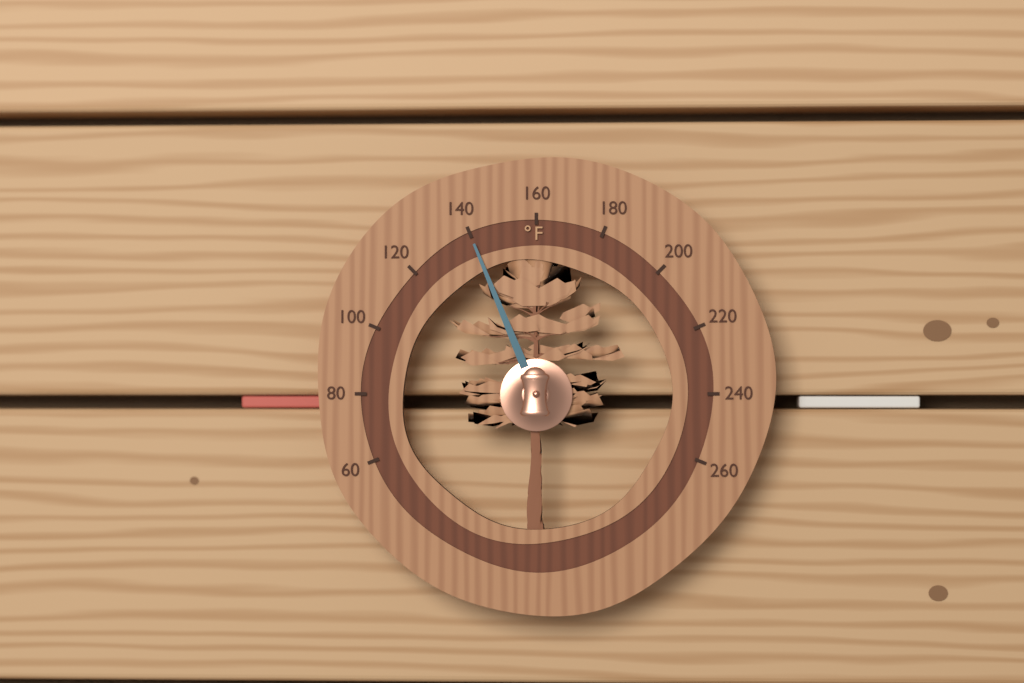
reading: 140 °F
